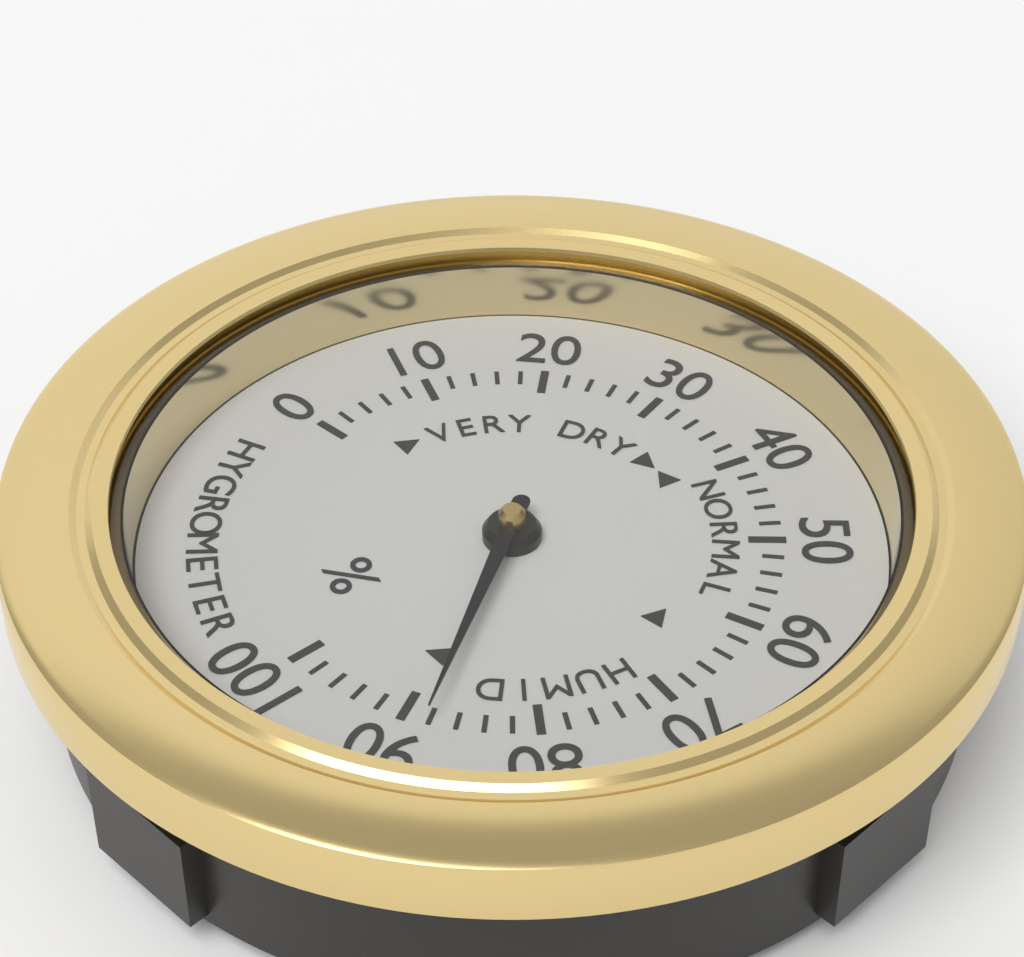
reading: 88 %
